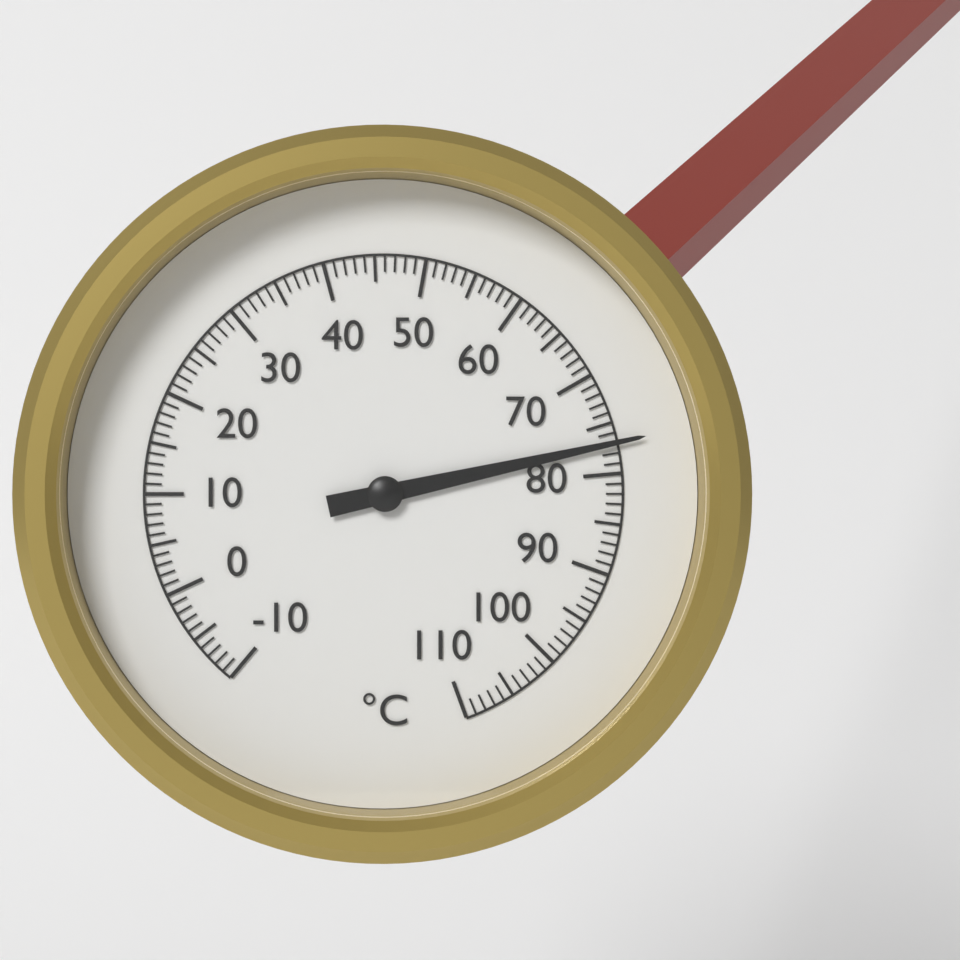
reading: 77 °C
